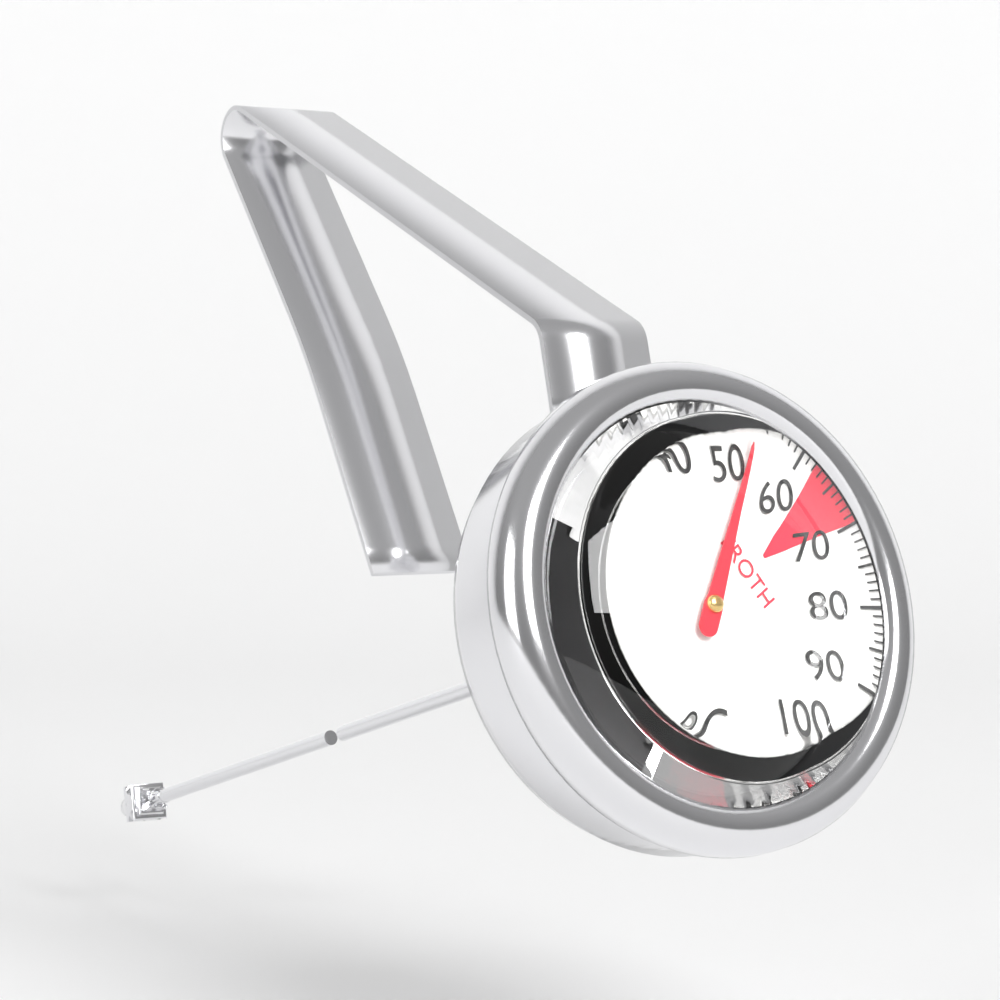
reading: 53 °C
